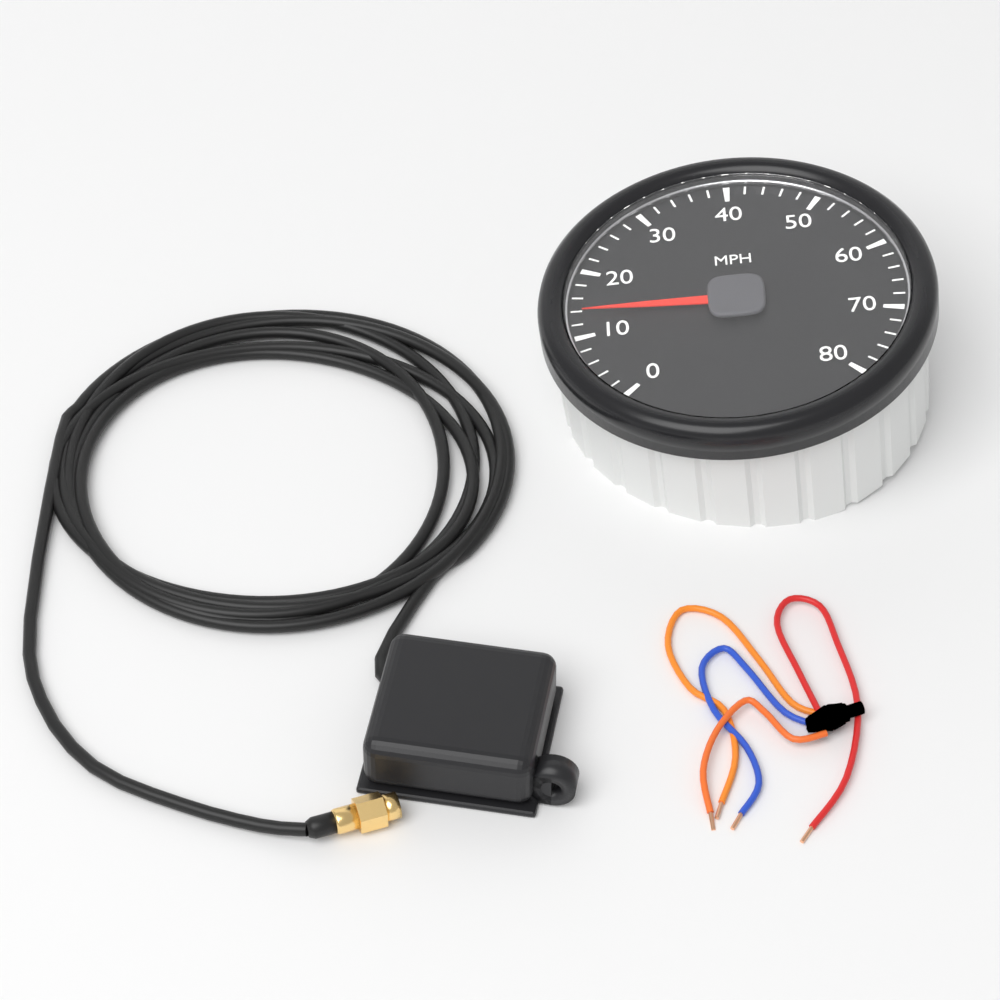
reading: 14 MPH
